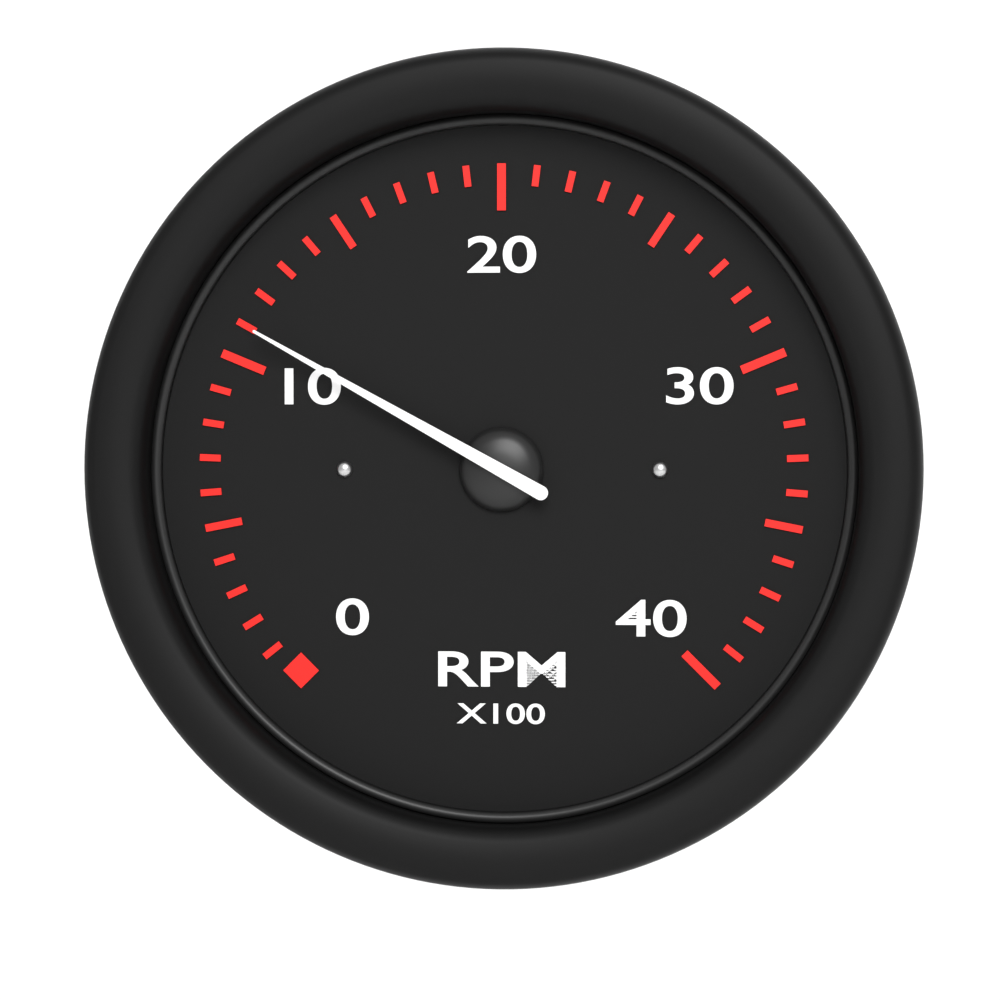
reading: 11 RPM x100
